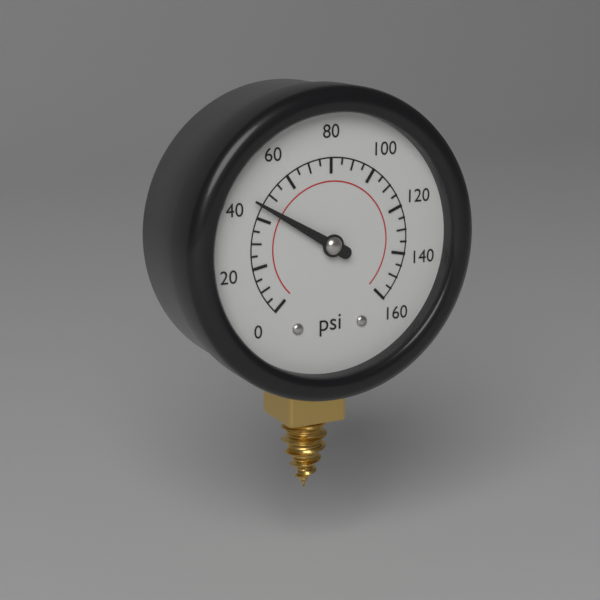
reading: 45 psi
